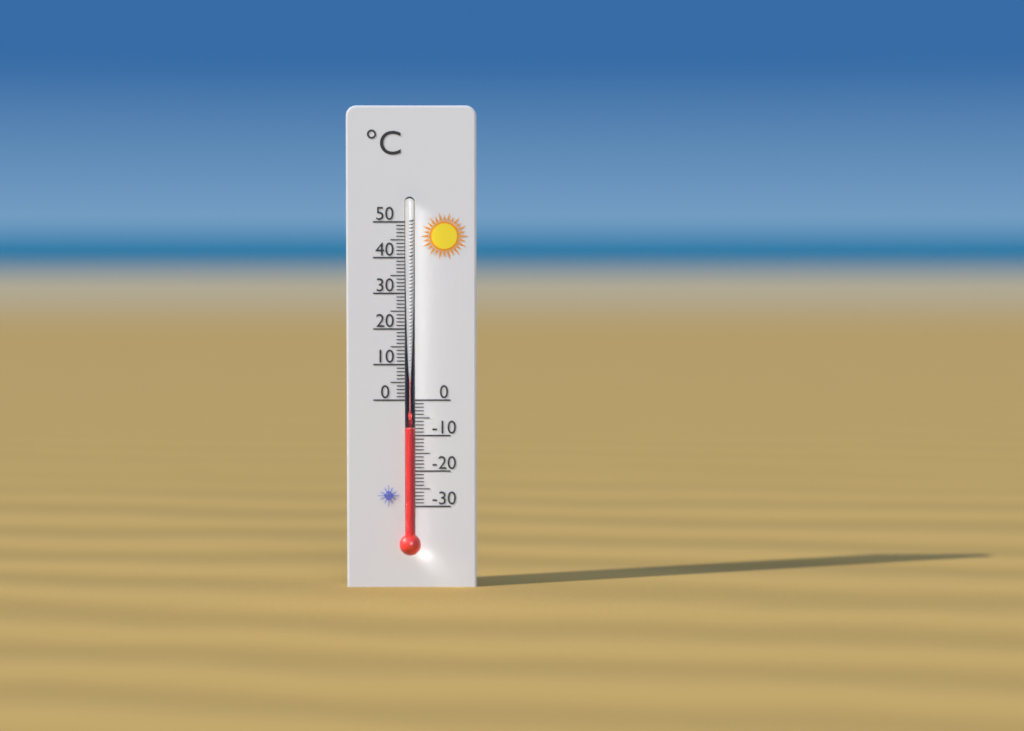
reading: -8 °C
